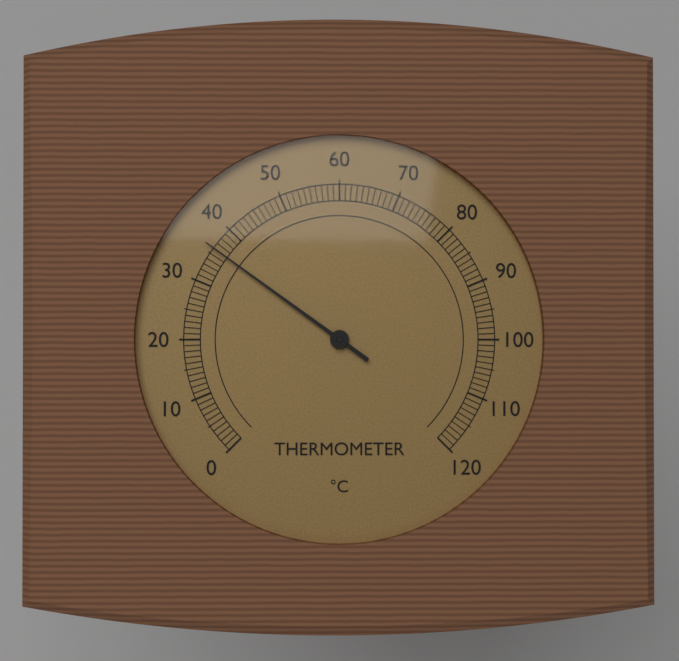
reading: 36 °C
